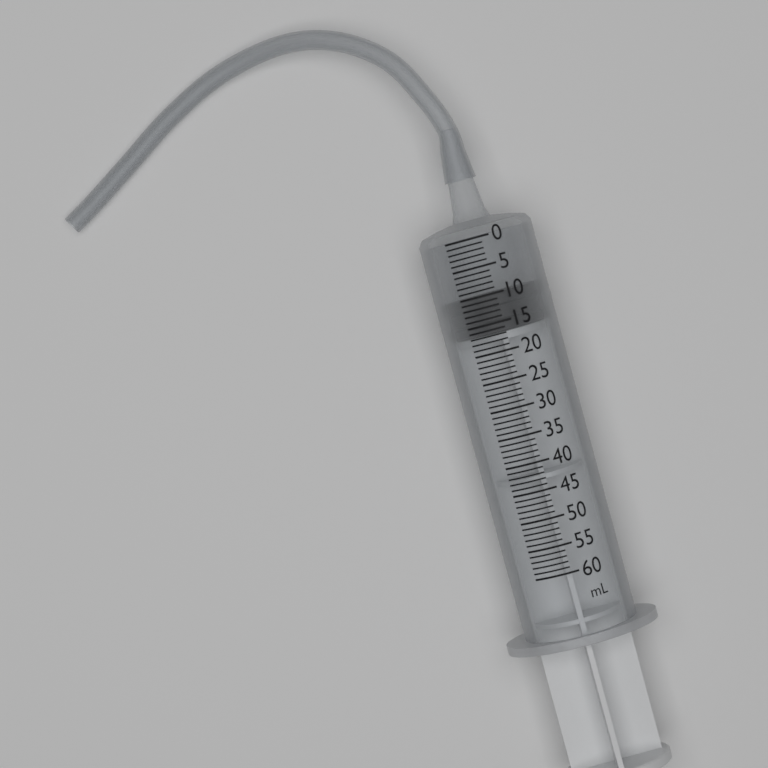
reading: 10 ml
